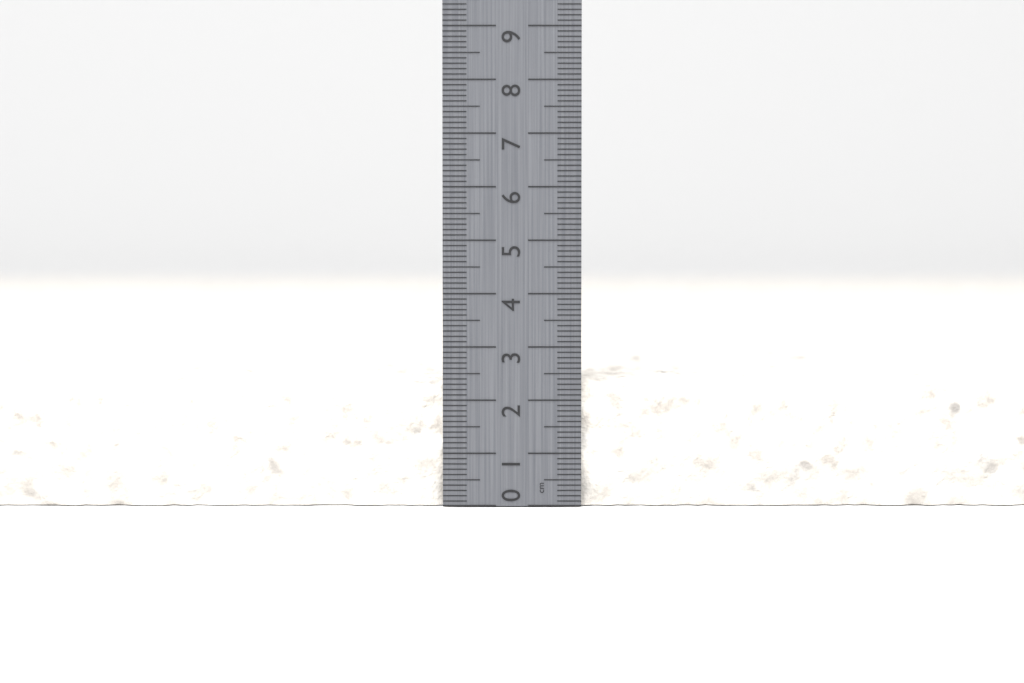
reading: 2.4 cm
